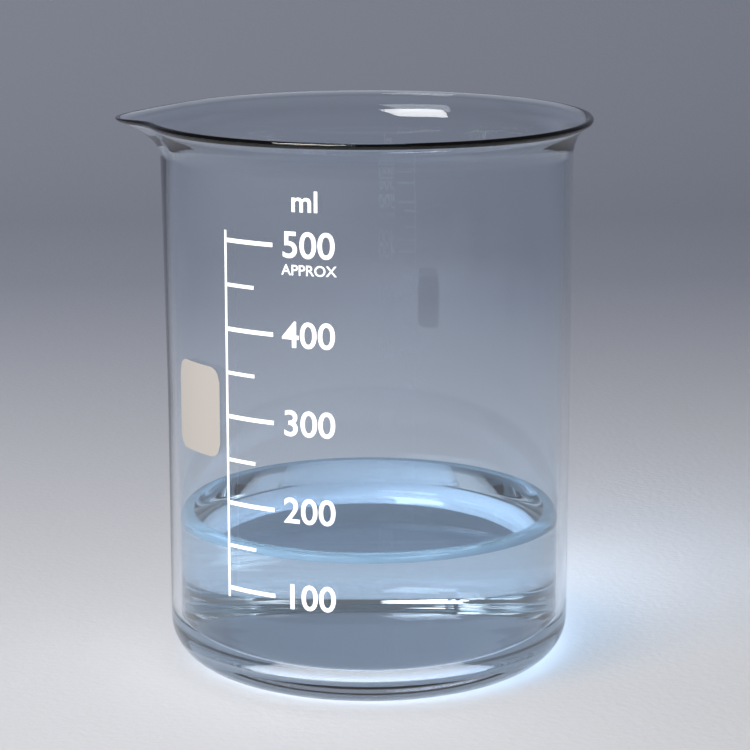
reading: 150 ml
